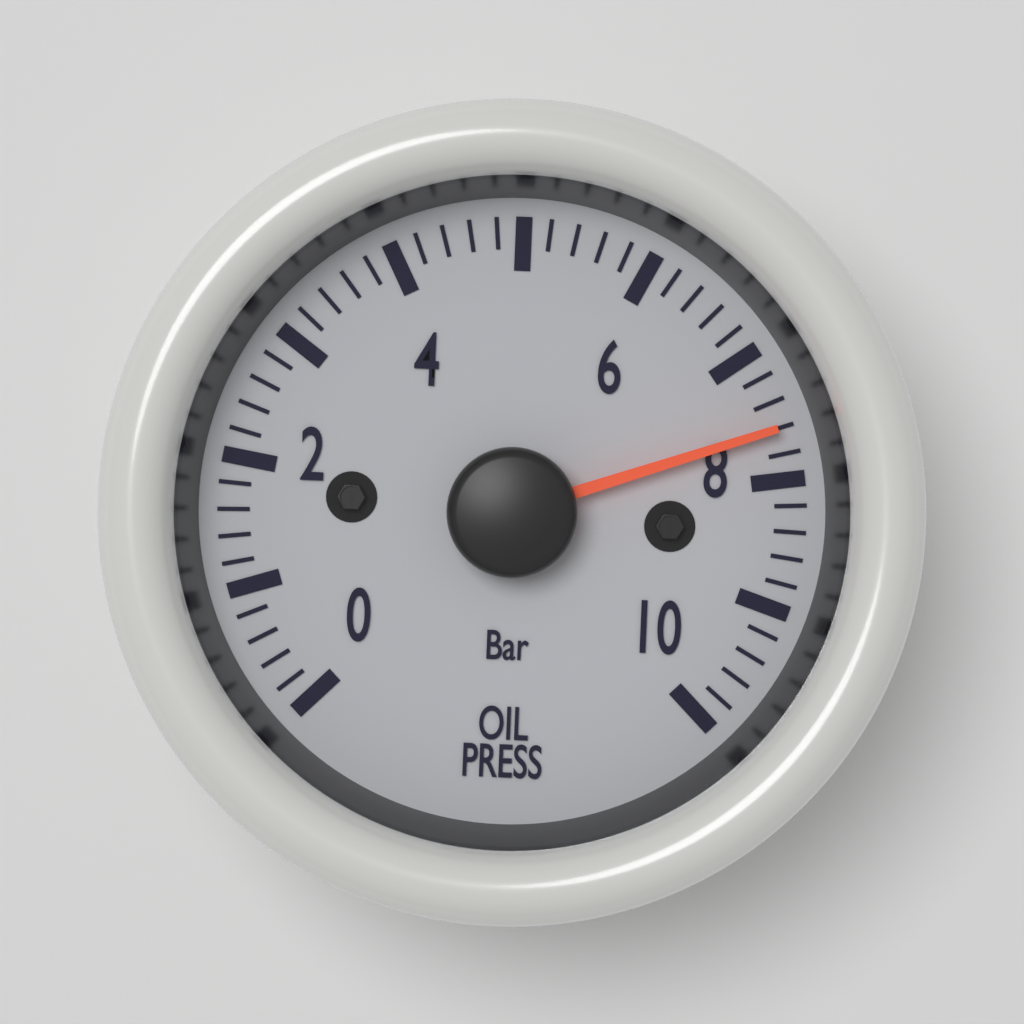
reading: 7.6 bar
